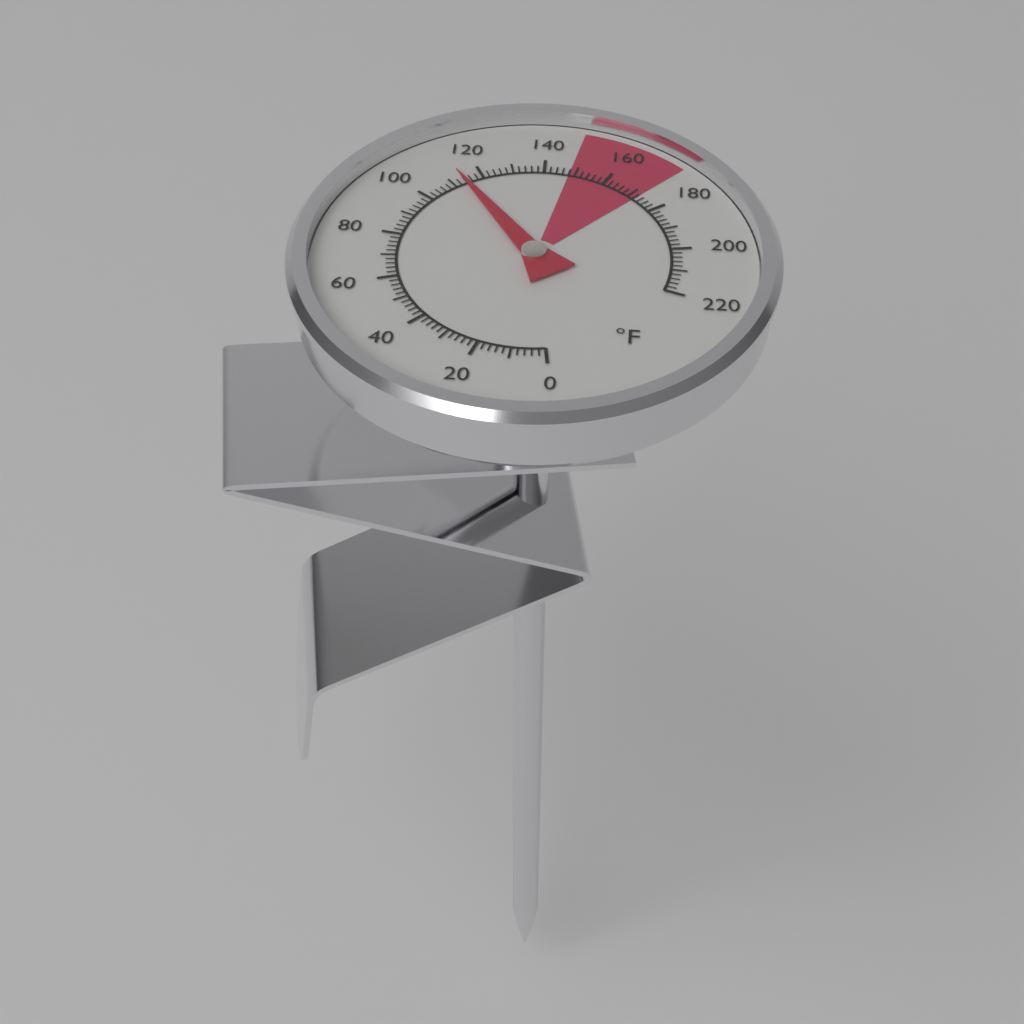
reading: 114 °F
